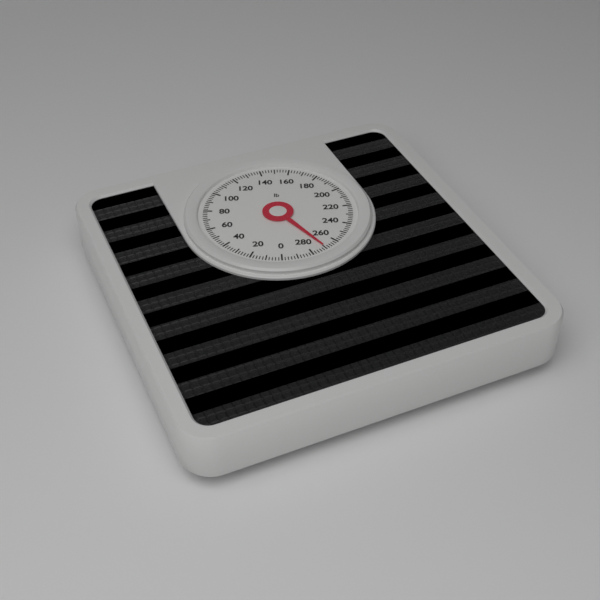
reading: 270 lb
